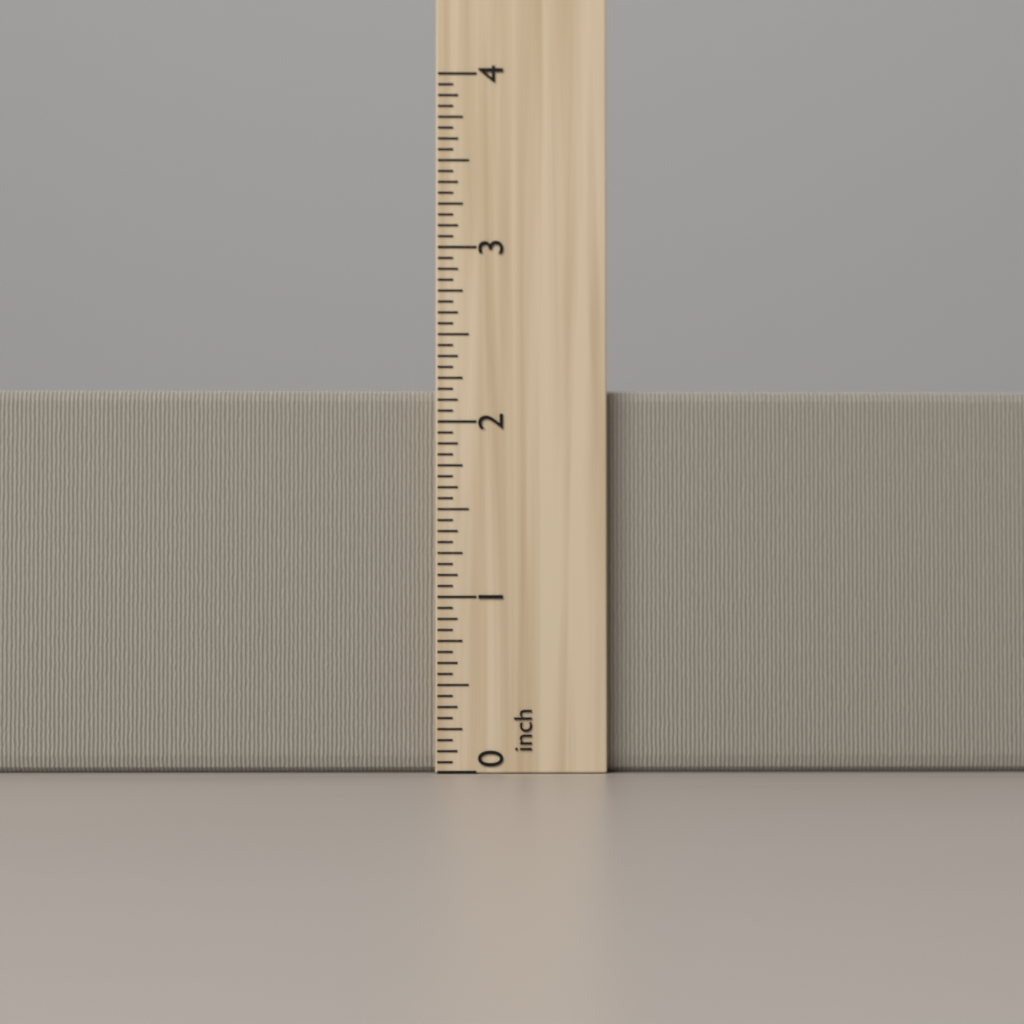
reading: 2.1875 inch
